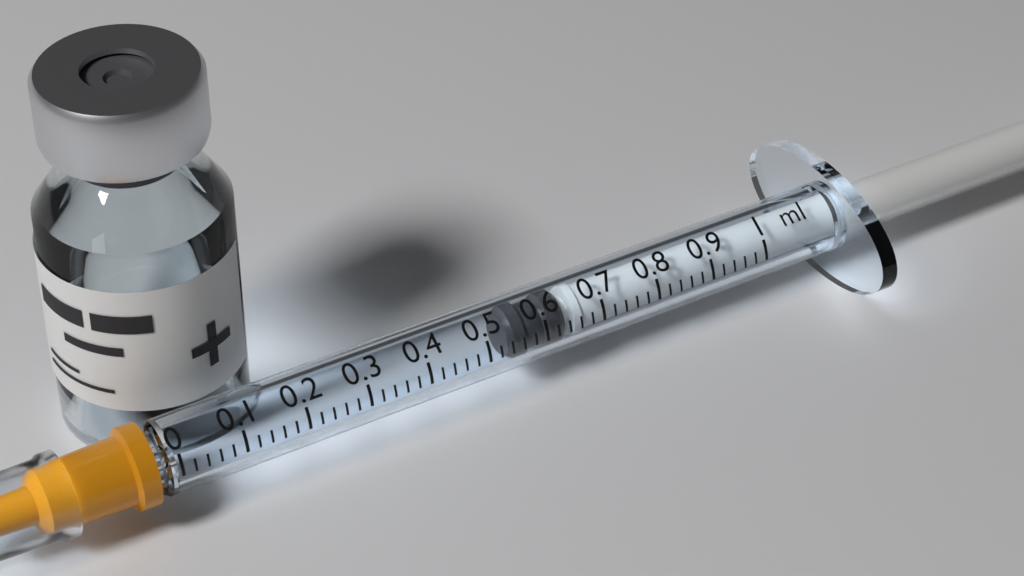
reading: 0.54 ml
